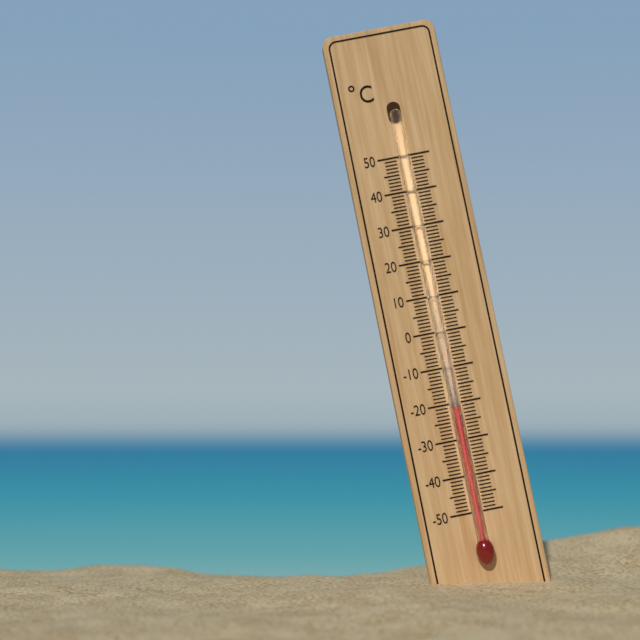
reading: -21 °C
